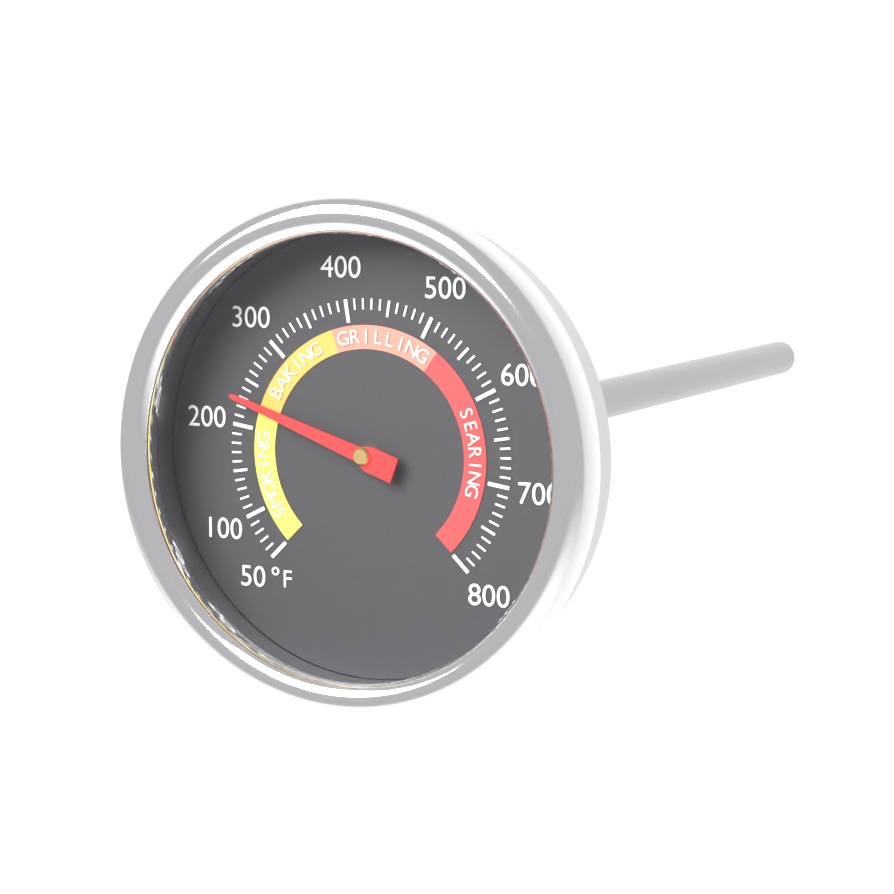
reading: 230 °F
